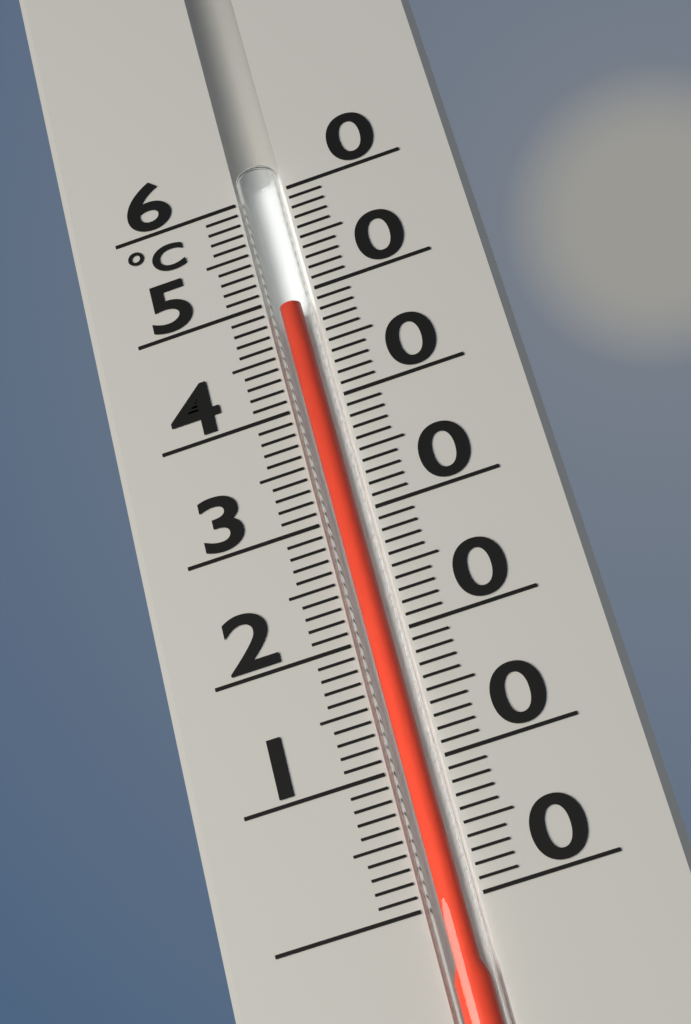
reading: 49 °C
